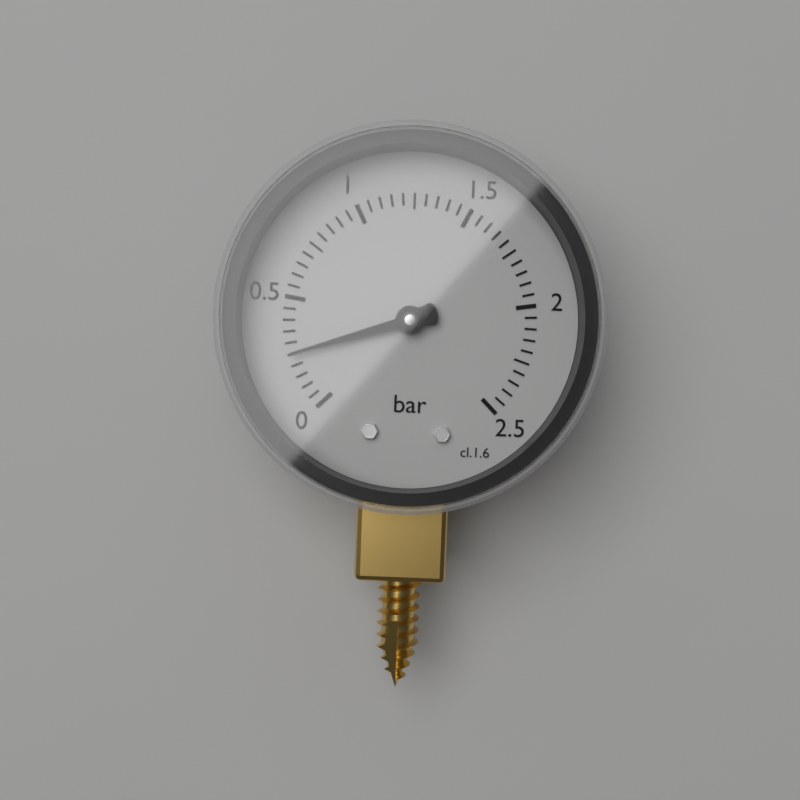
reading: 0.25 bar
